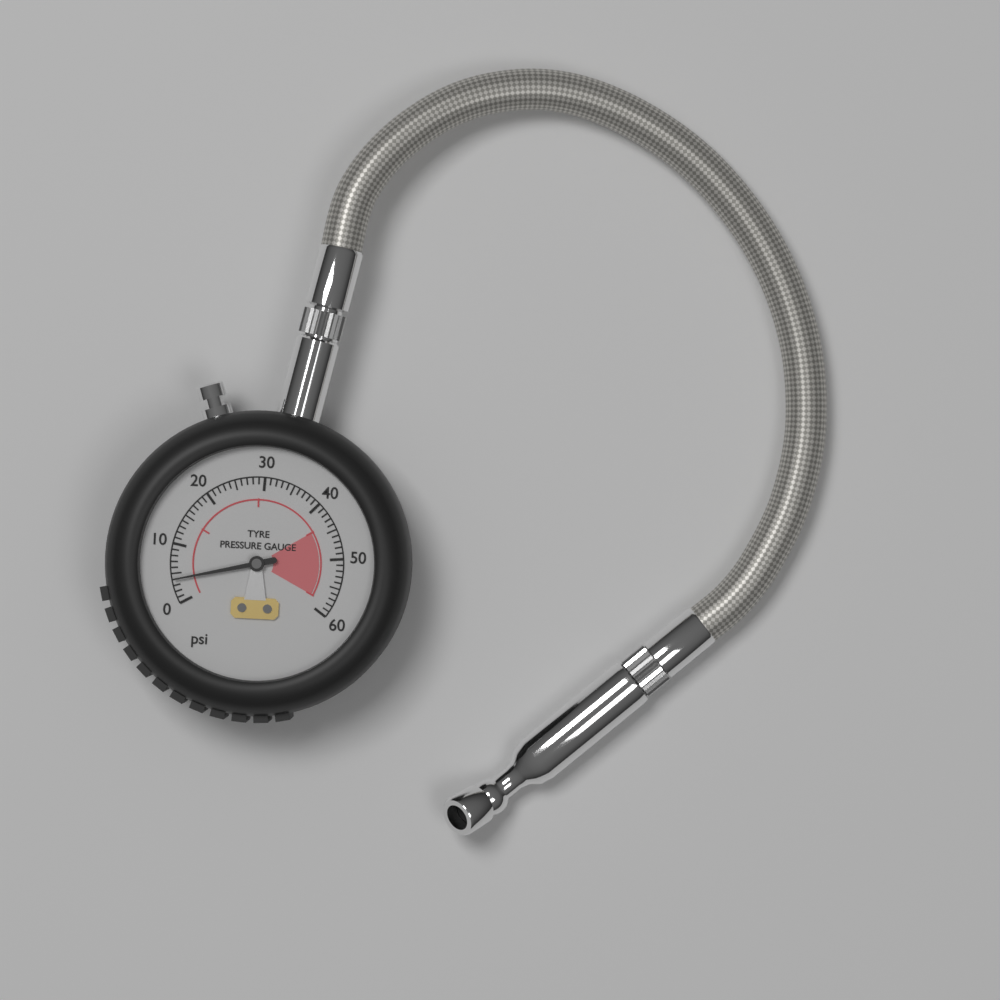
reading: 4 psi
